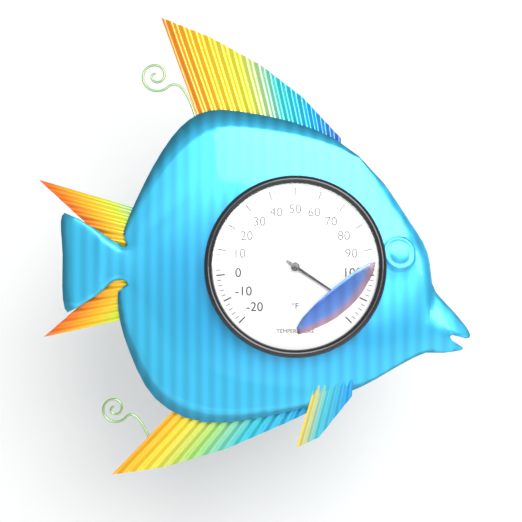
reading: 114 °F
